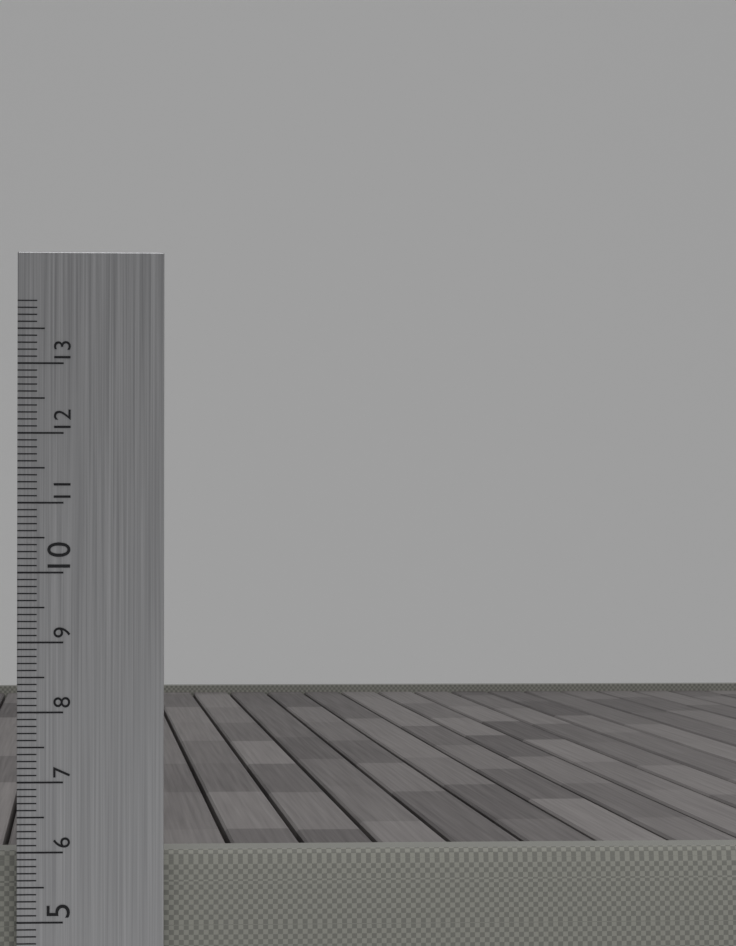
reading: 6.0 cm
